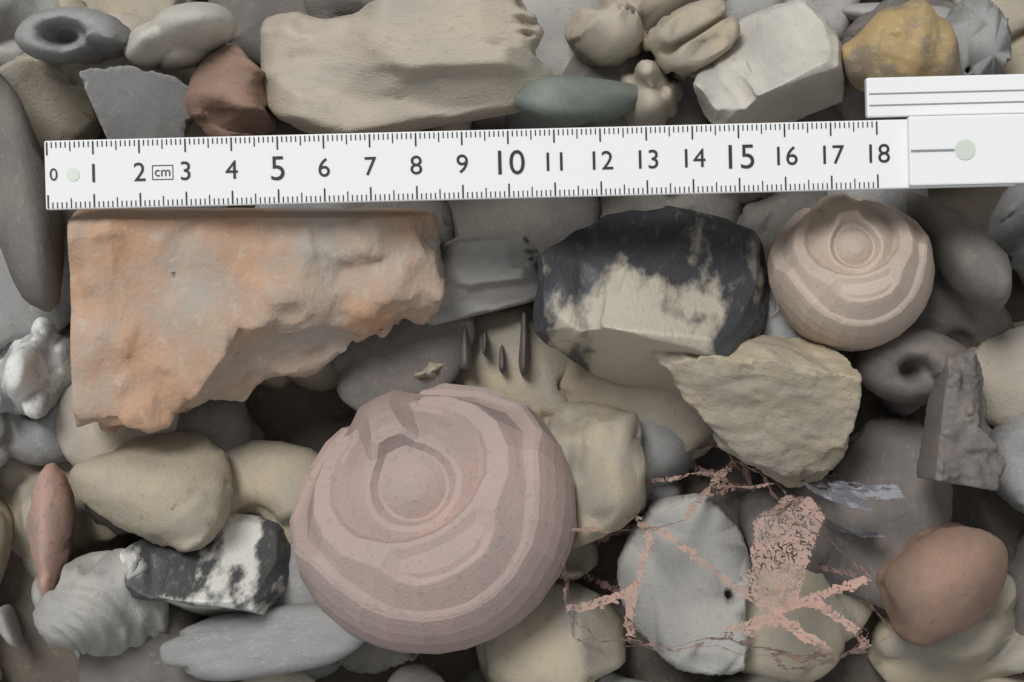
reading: 8.5 cm
